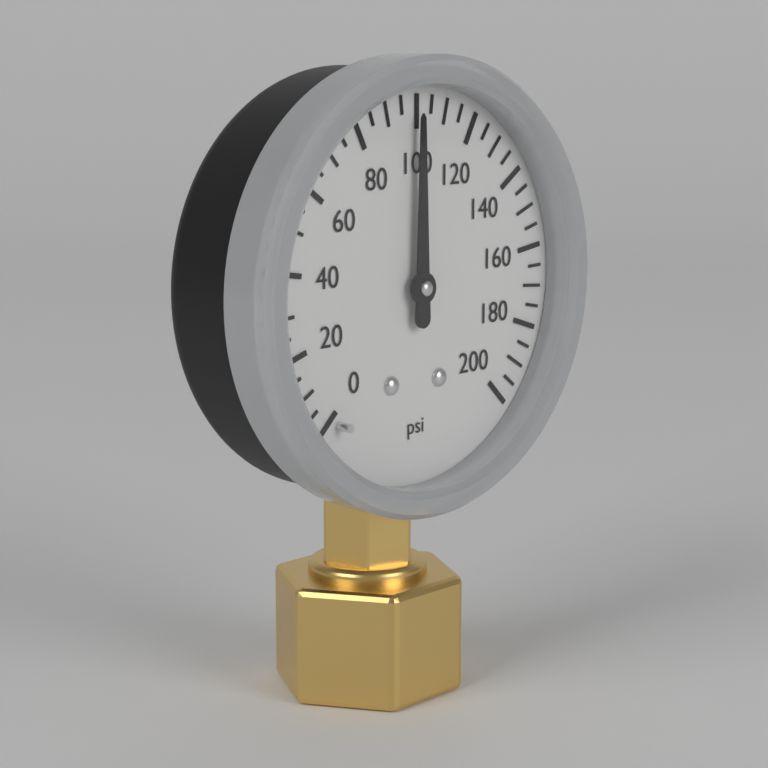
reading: 100 psi
